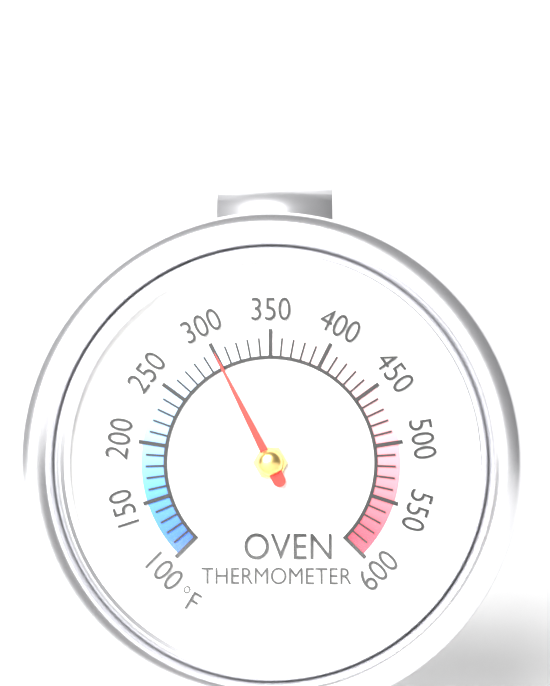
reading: 300 °F
